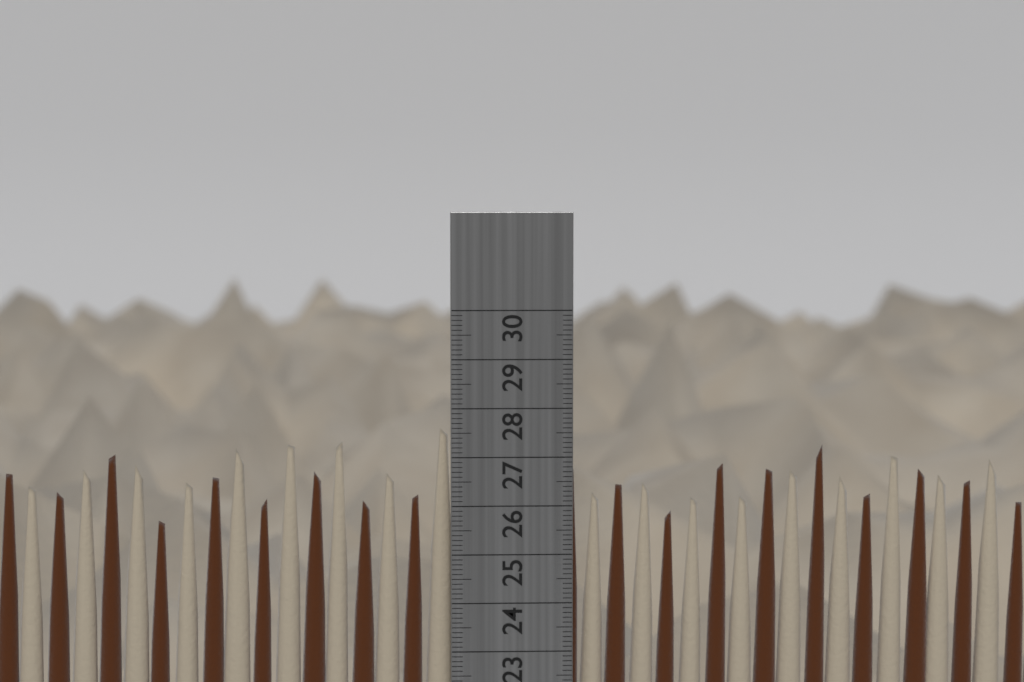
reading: 27.7 cm
